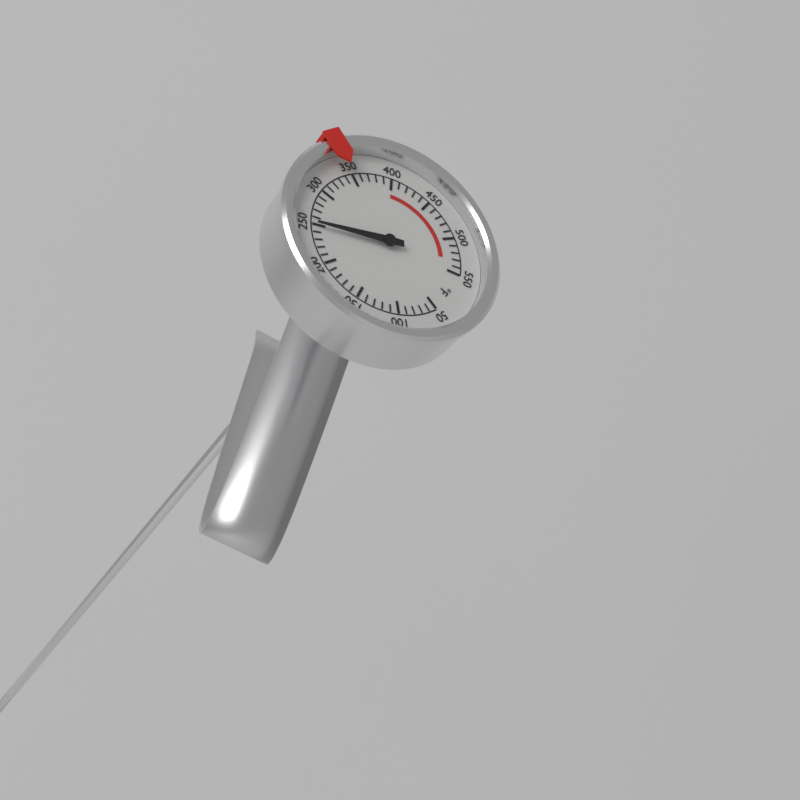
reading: 250 °F
